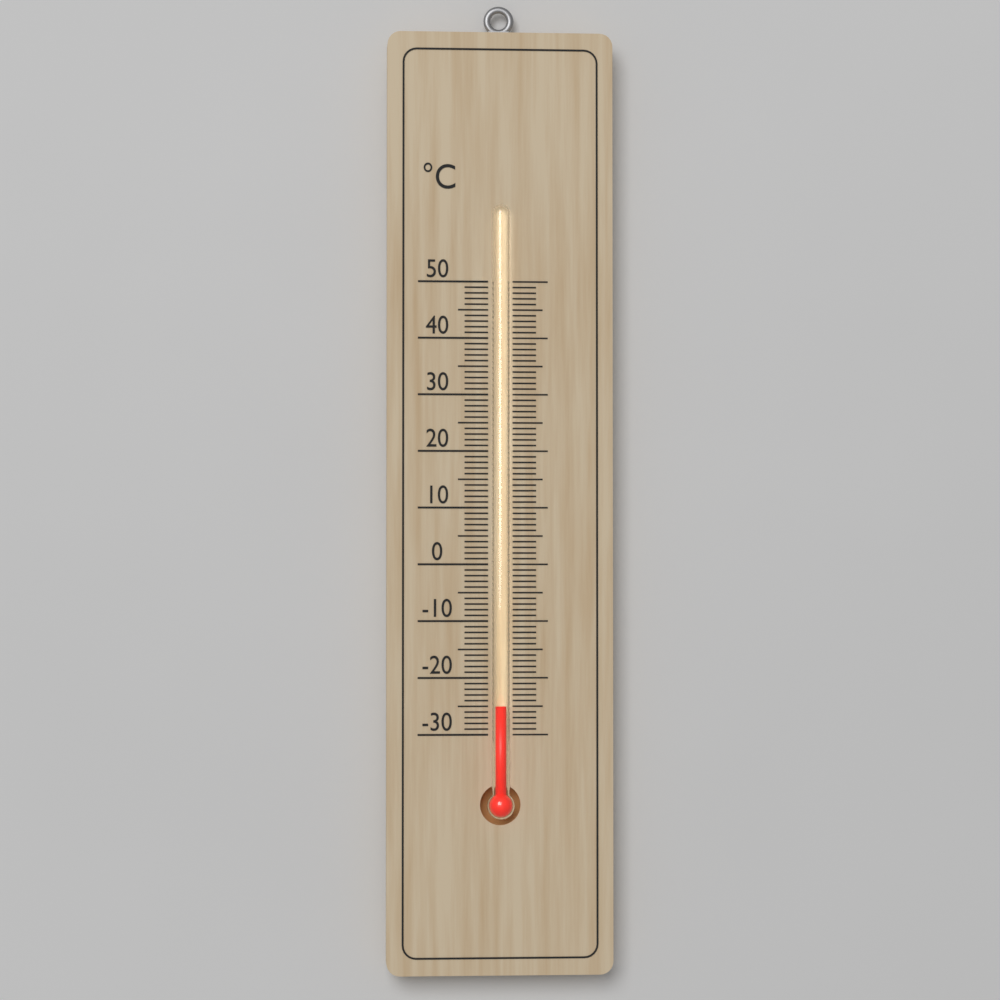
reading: -25 °C
